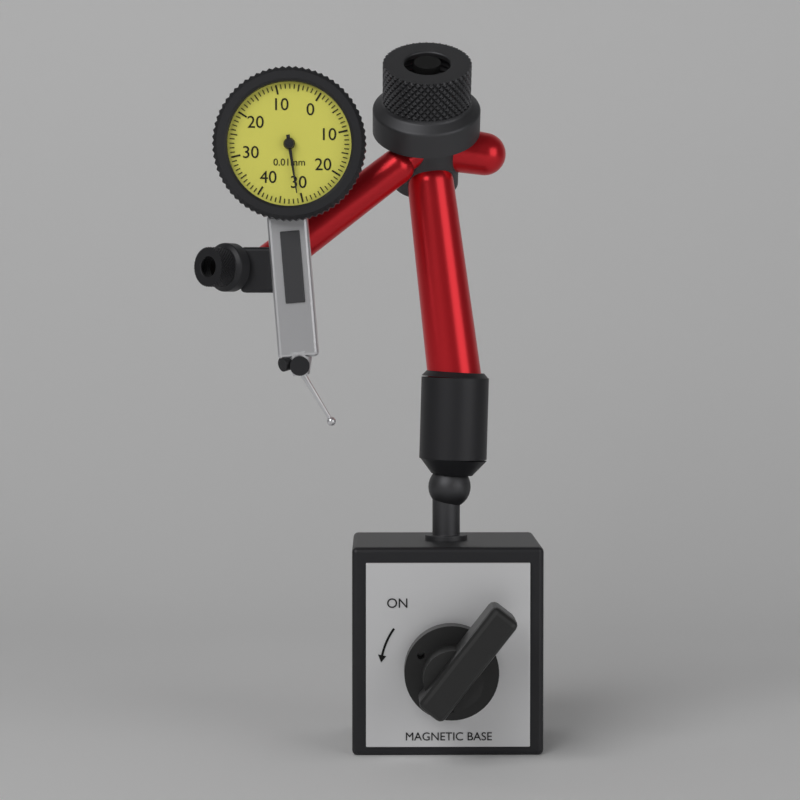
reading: 0.31 mm
